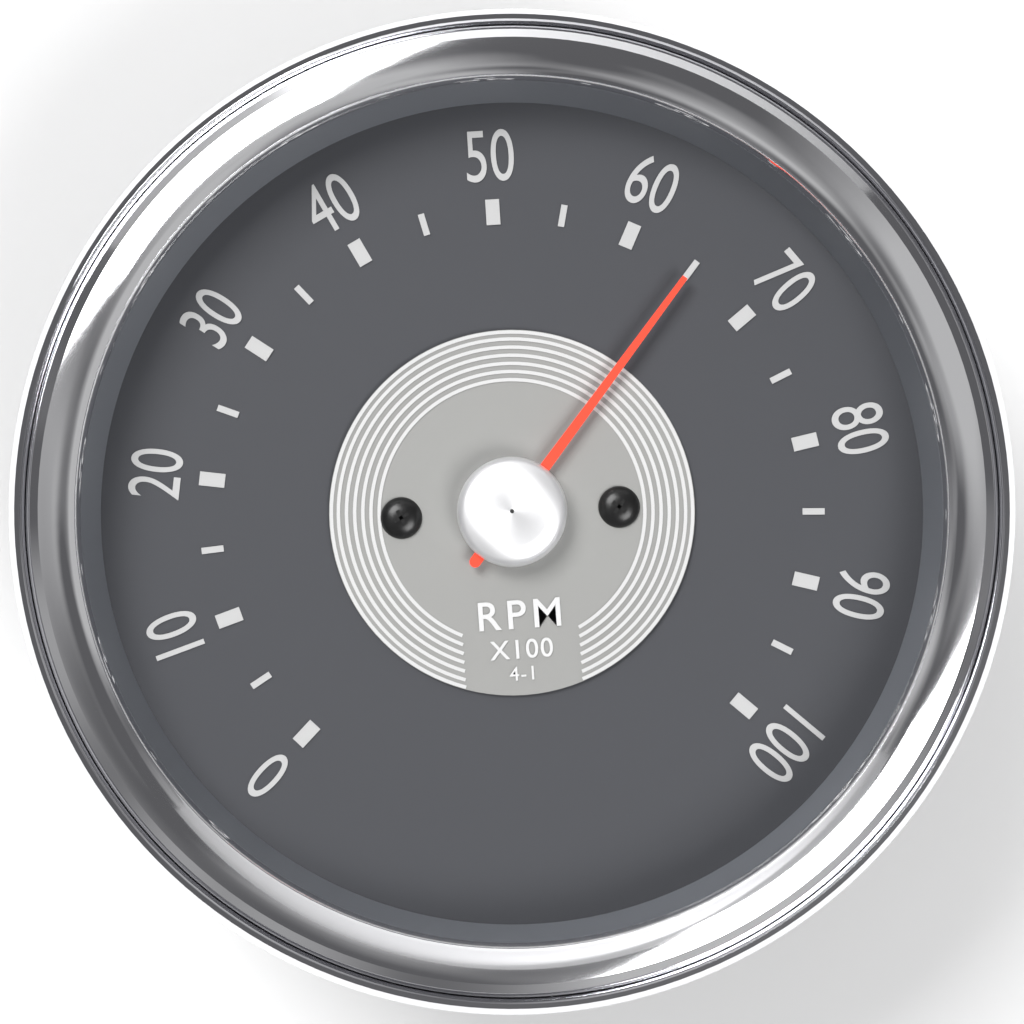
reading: 65 RPM x100
